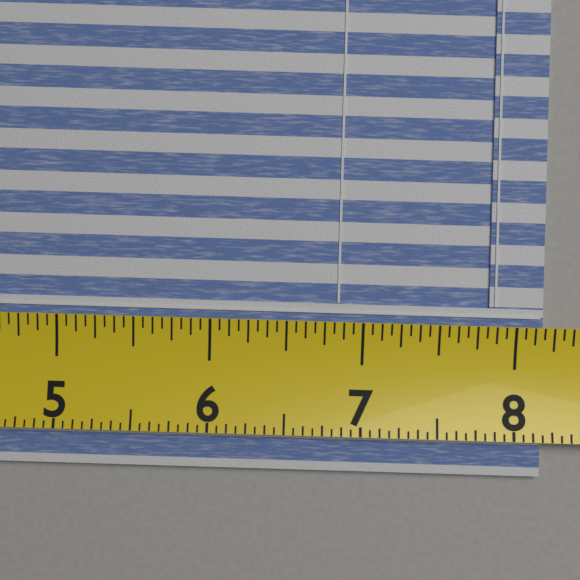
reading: 8.1875 (no unit)
